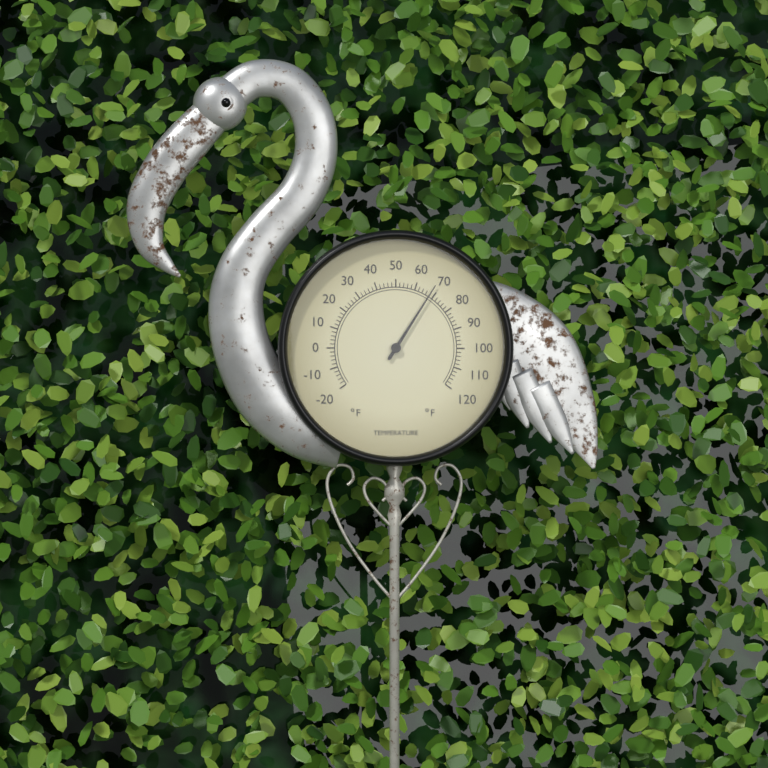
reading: 68 °F
